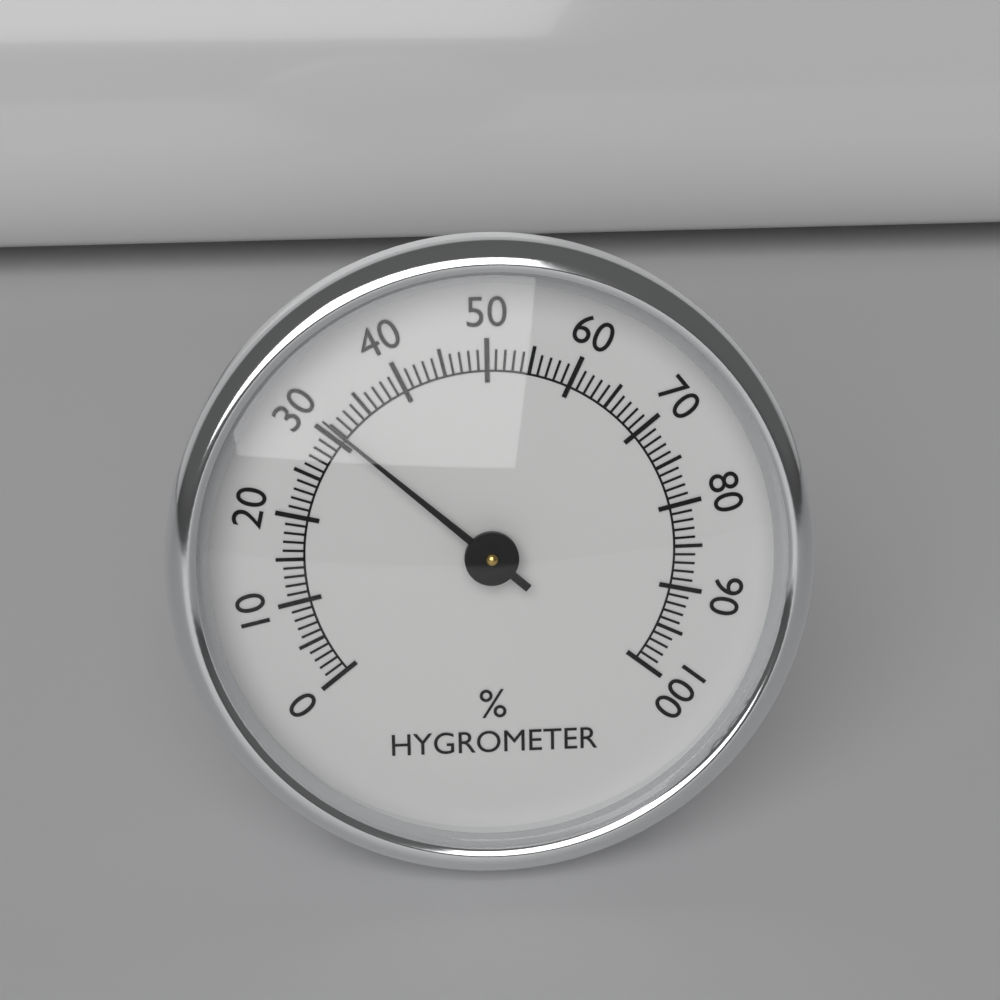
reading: 31 %
